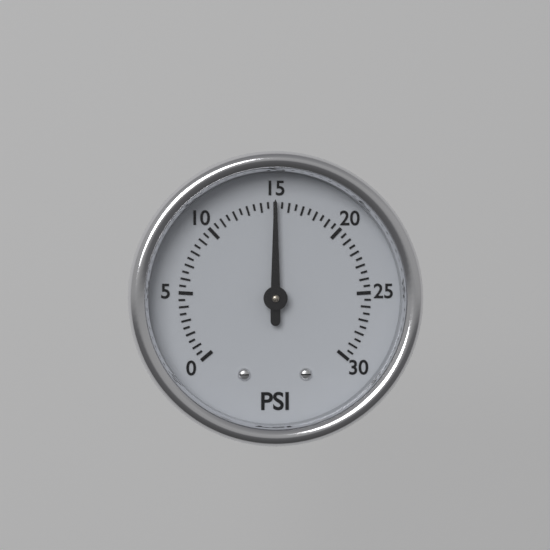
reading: 15.0 psi
